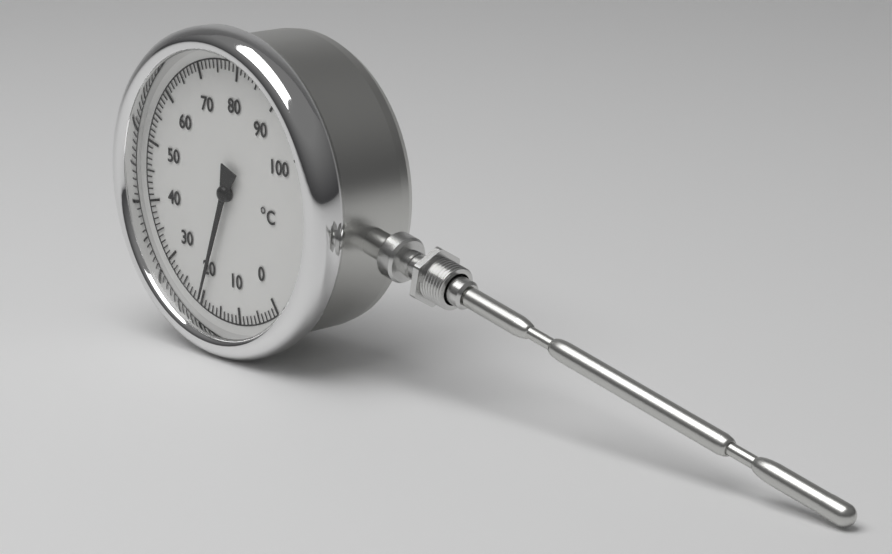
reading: 20 °C
